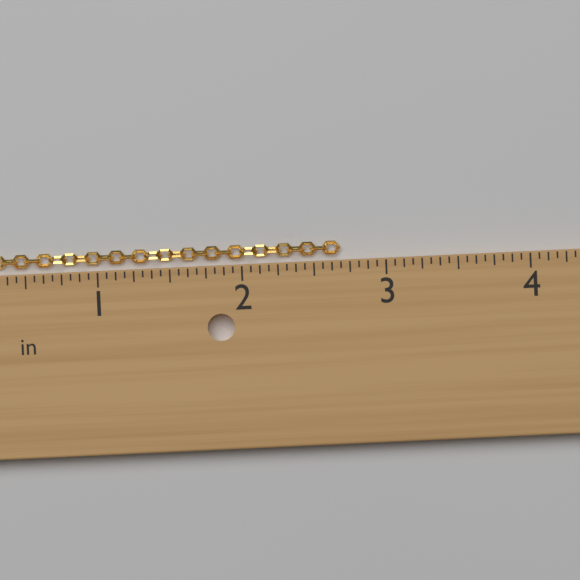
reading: 2.6875 in
